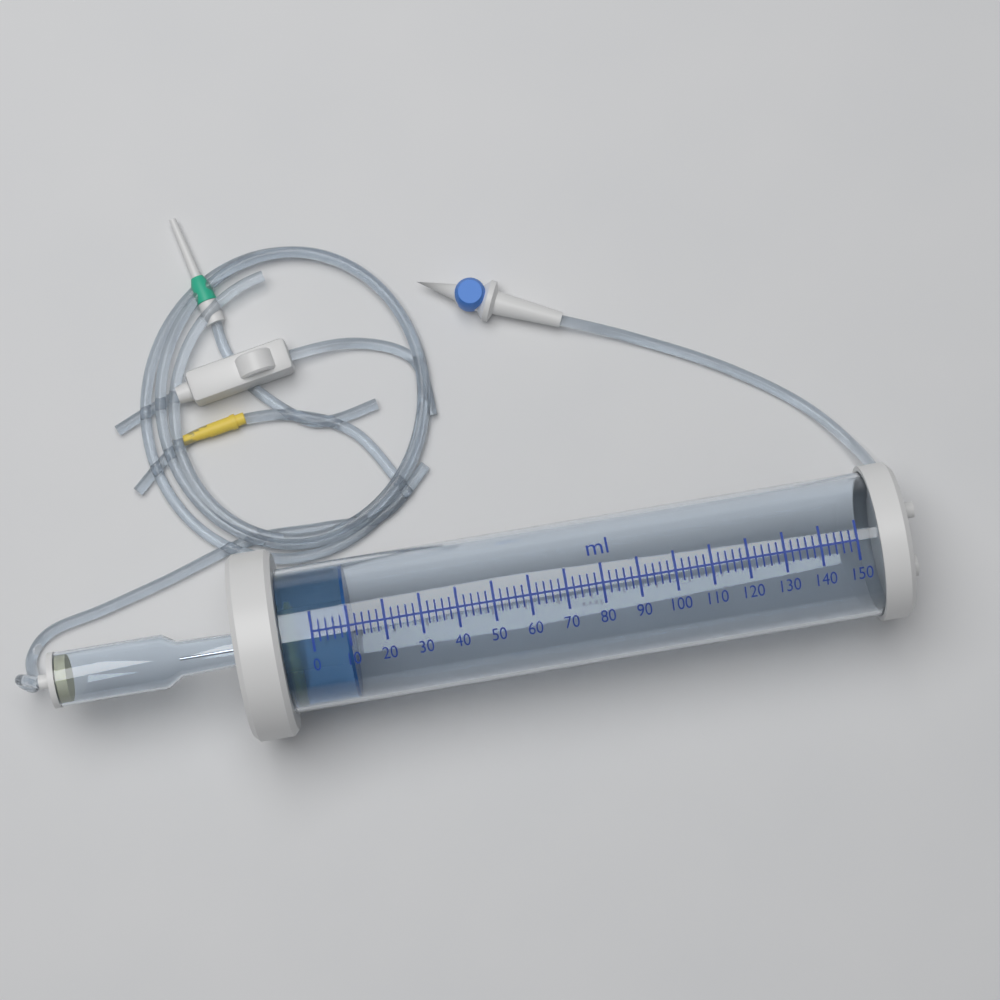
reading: 10 ml
